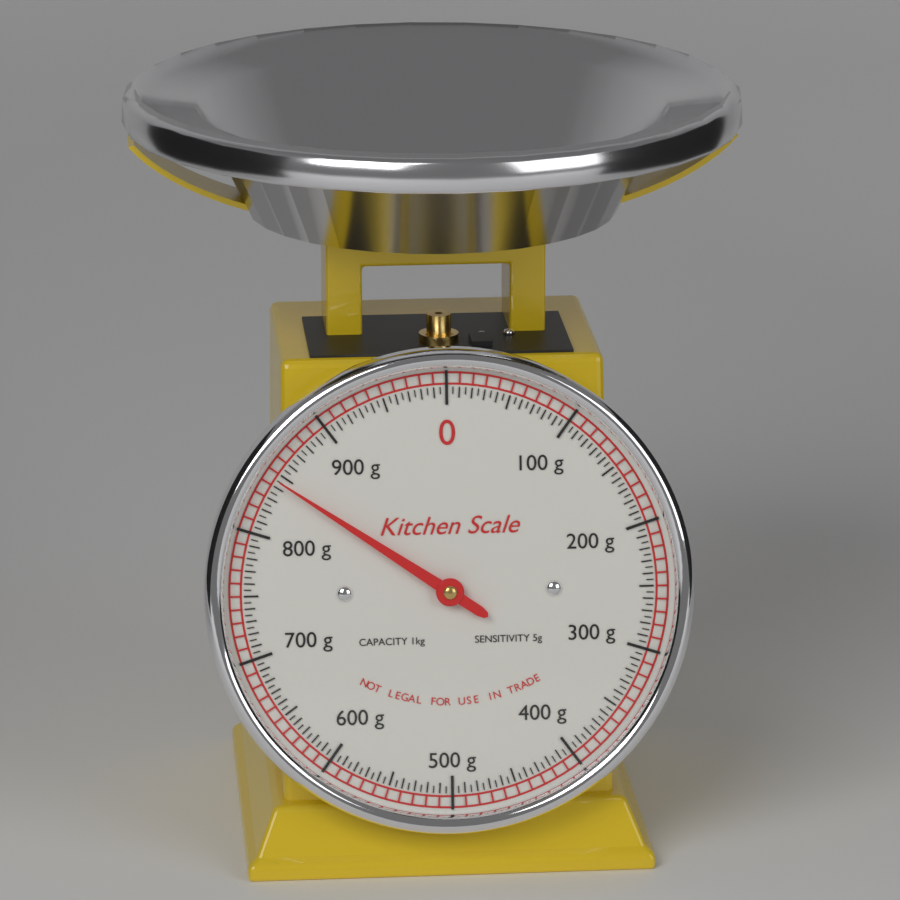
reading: 845 g
